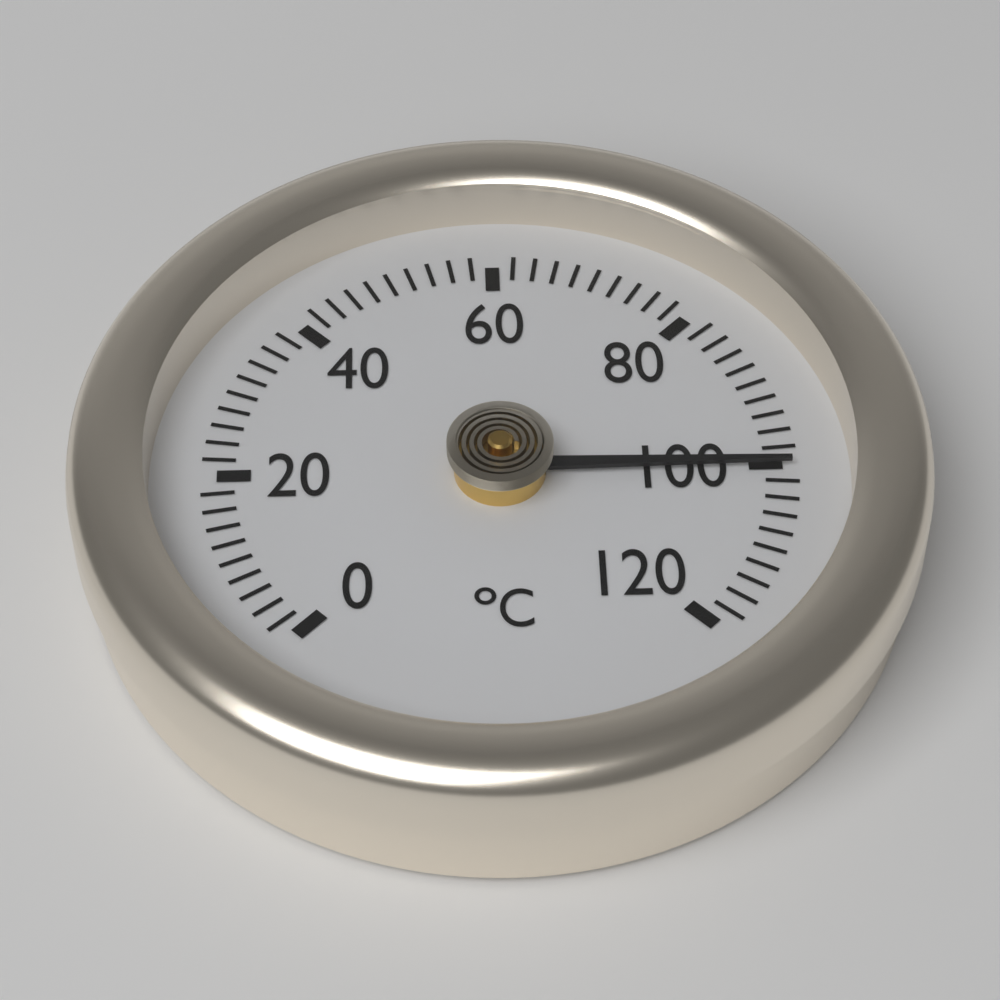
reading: 100 °C
